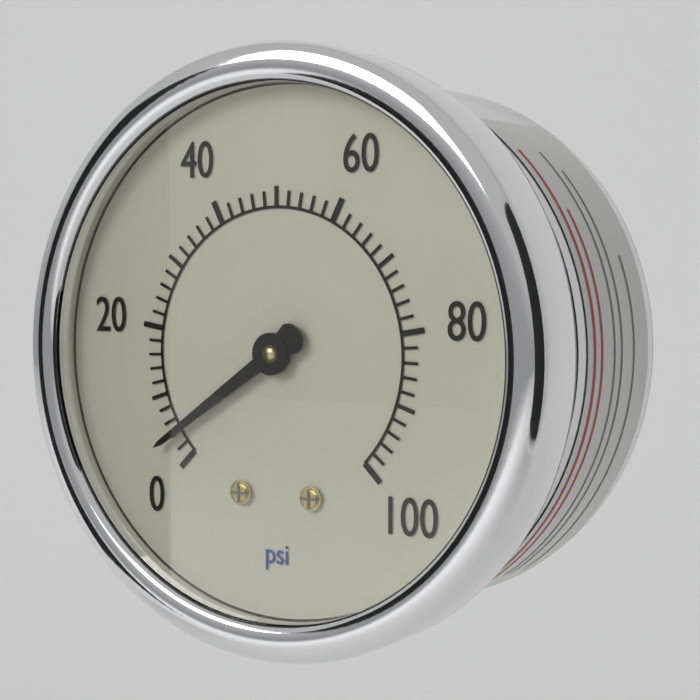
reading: 4 psi
